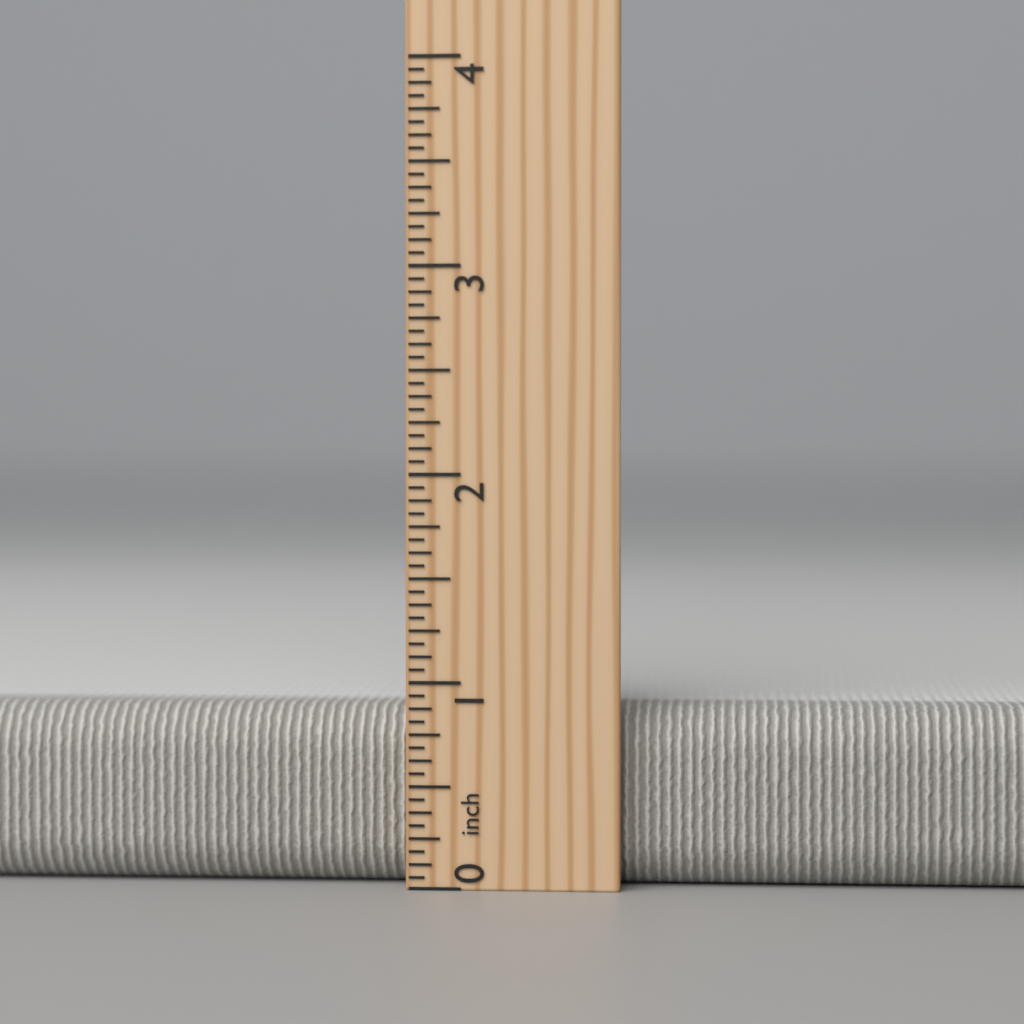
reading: 0.8750 inch
